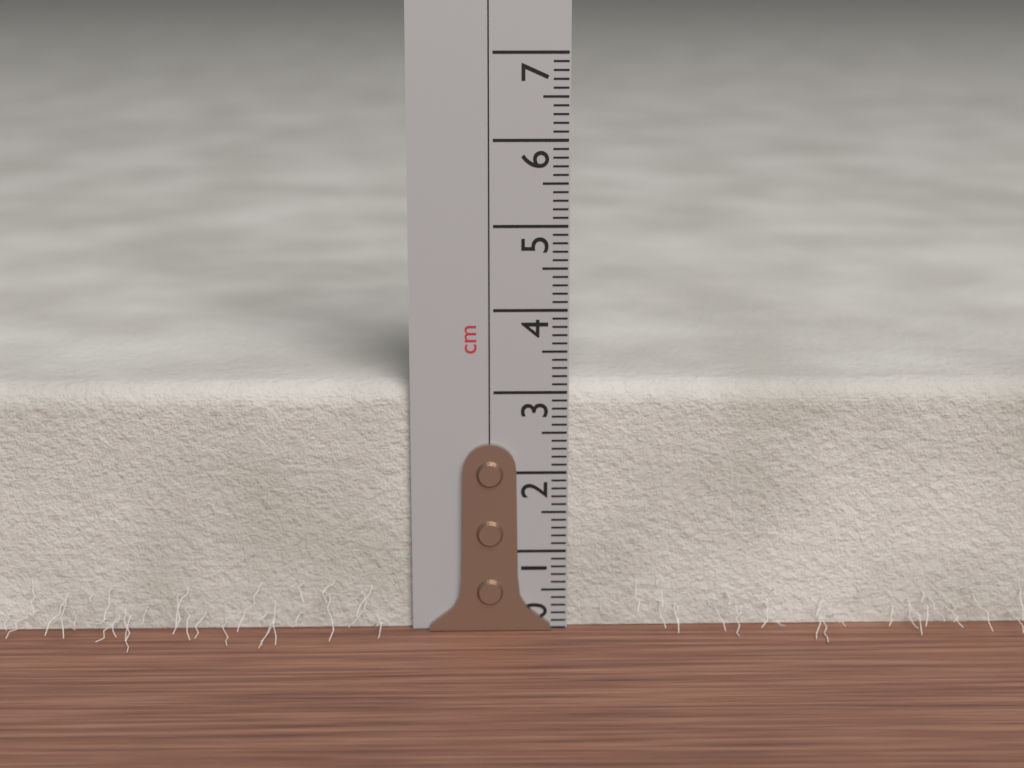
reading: 3.1 cm
